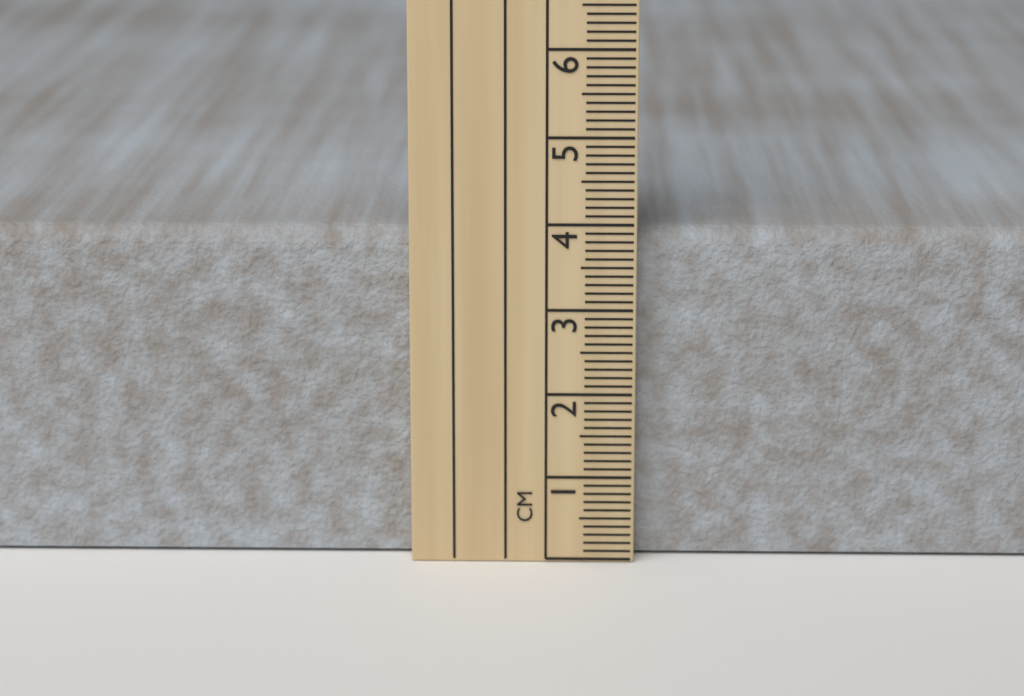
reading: 3.9 cm
